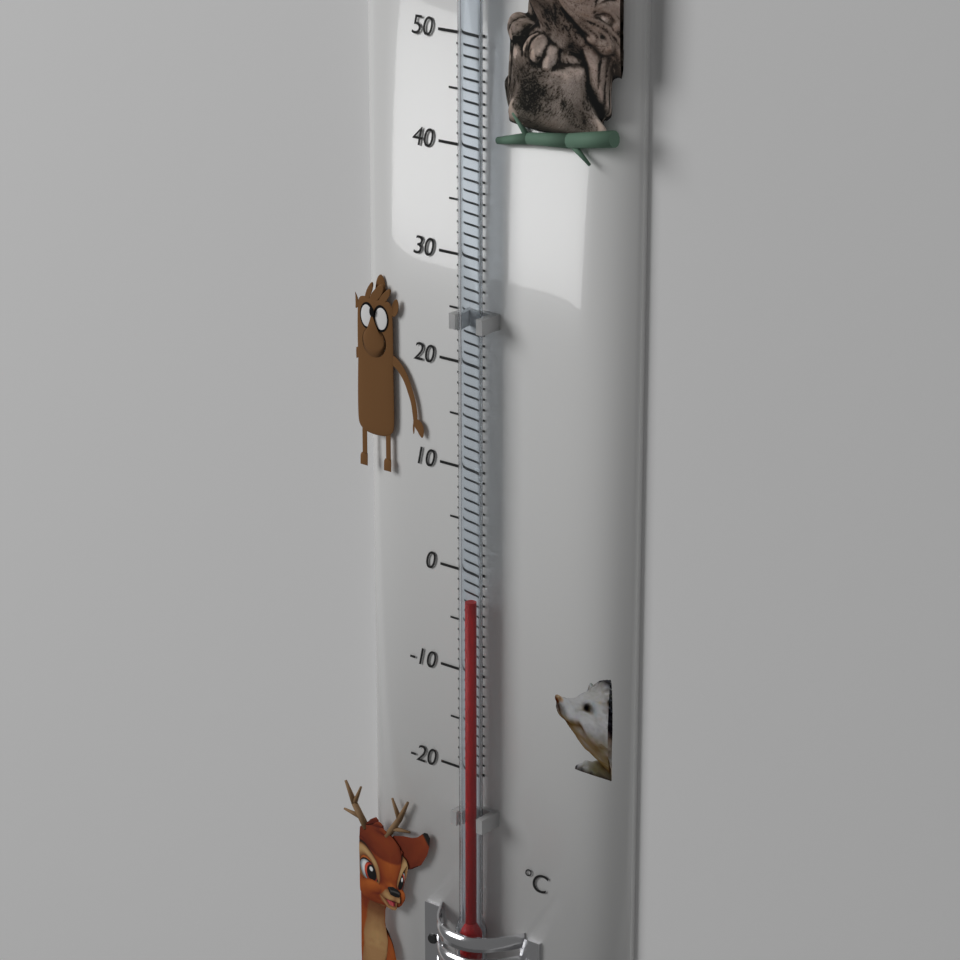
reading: -2 °C
